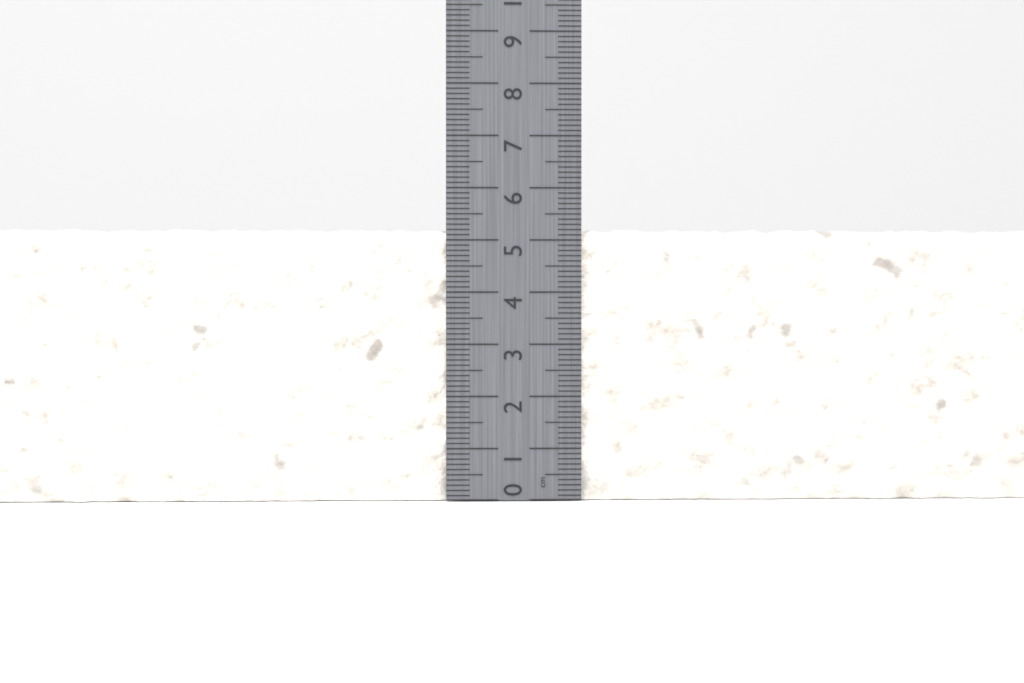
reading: 5.2 cm
